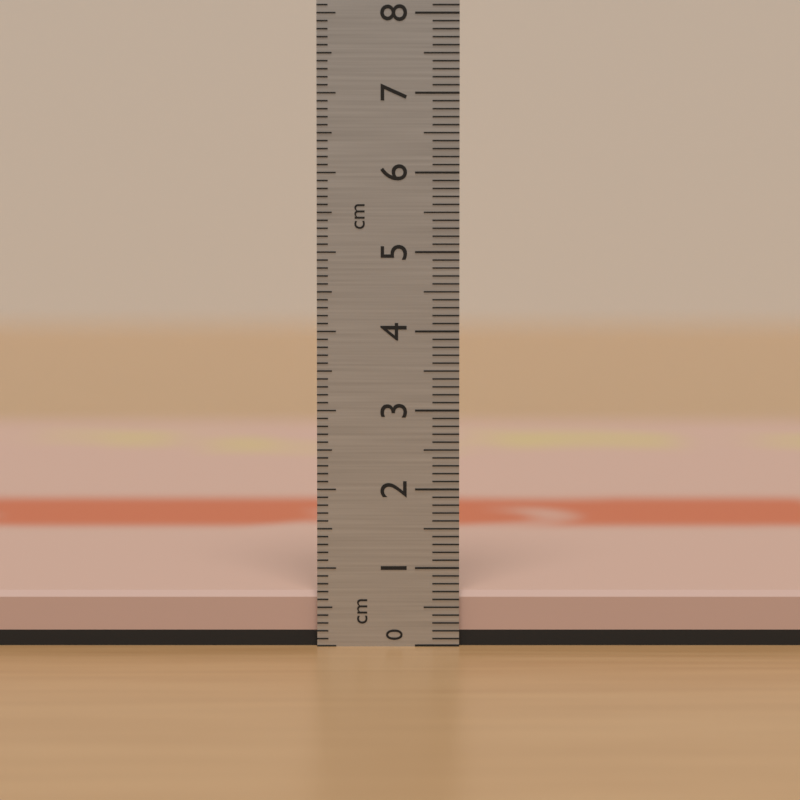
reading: 0.7 cm
